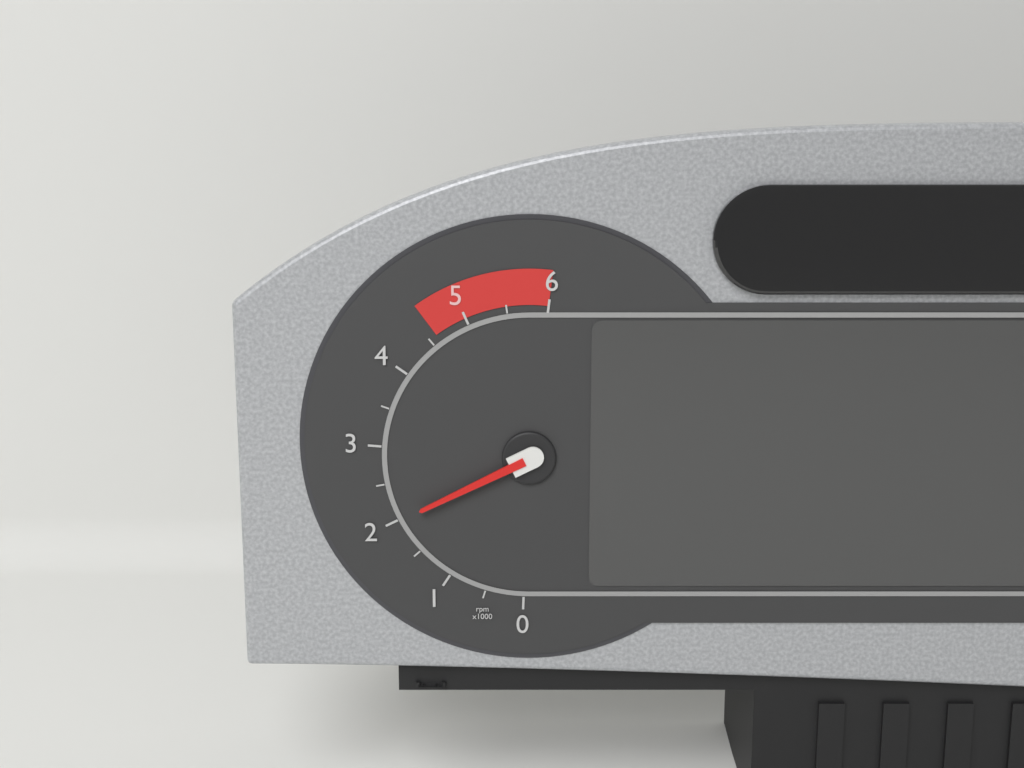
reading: 2.0 rpm x1000
